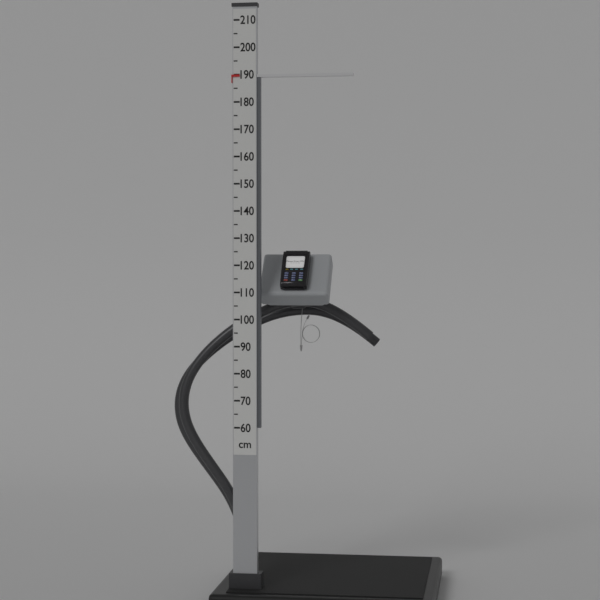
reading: 190 cm
